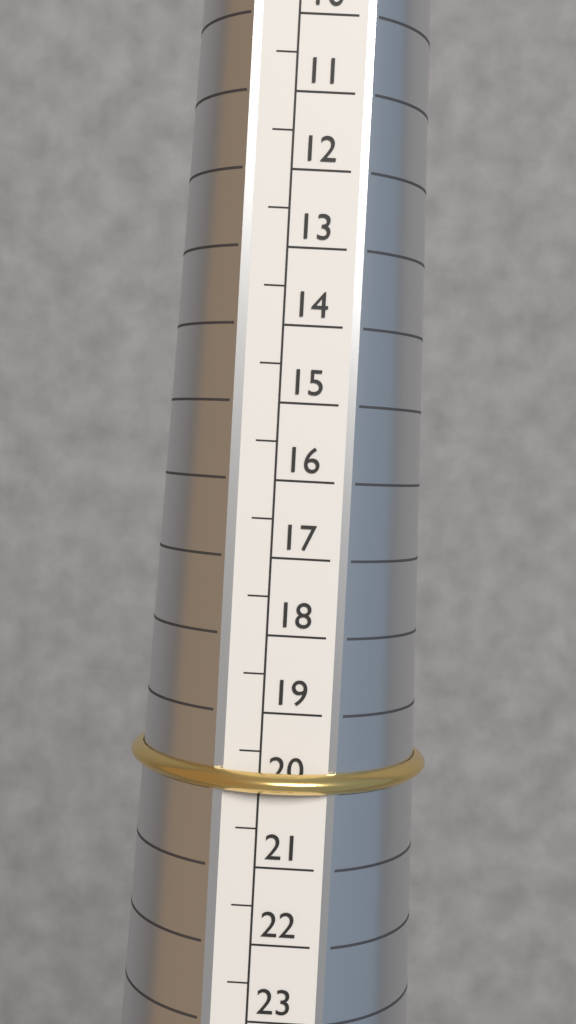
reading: 20.0 (no unit)
